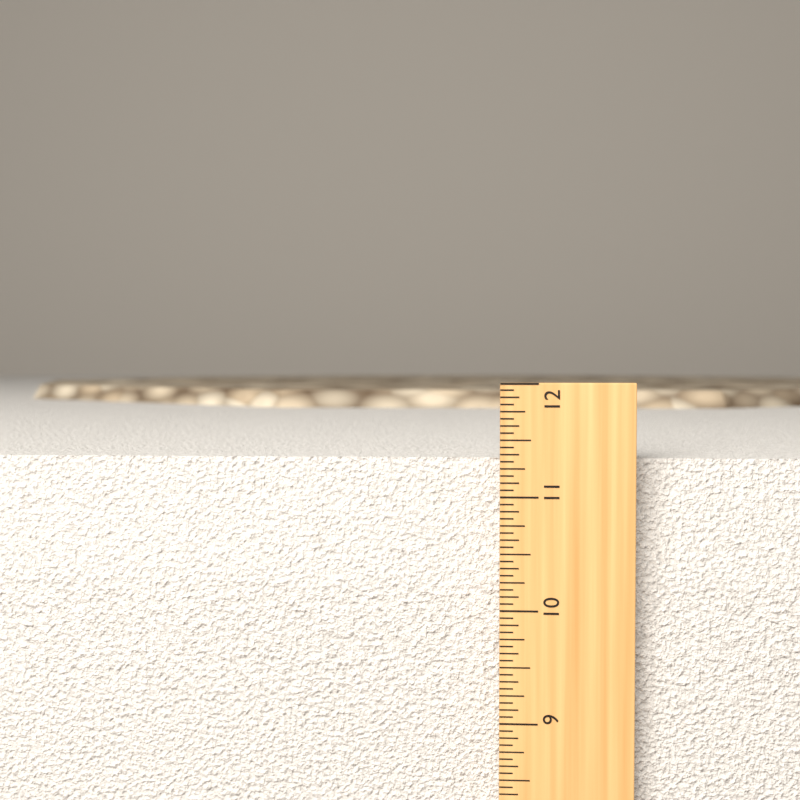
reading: 11.3125 in
